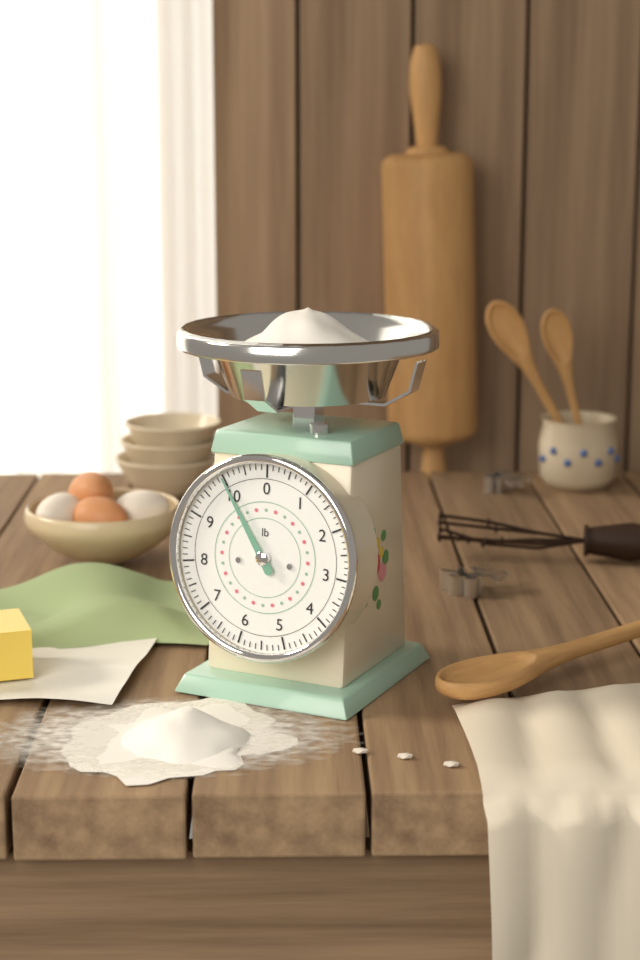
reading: 10.000 lb
